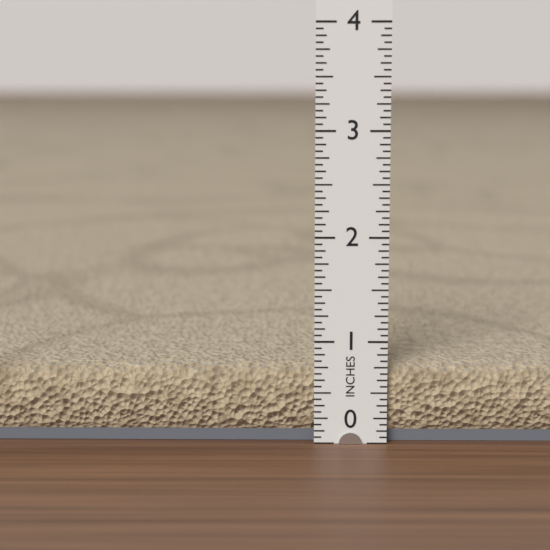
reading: 0.7500 in
